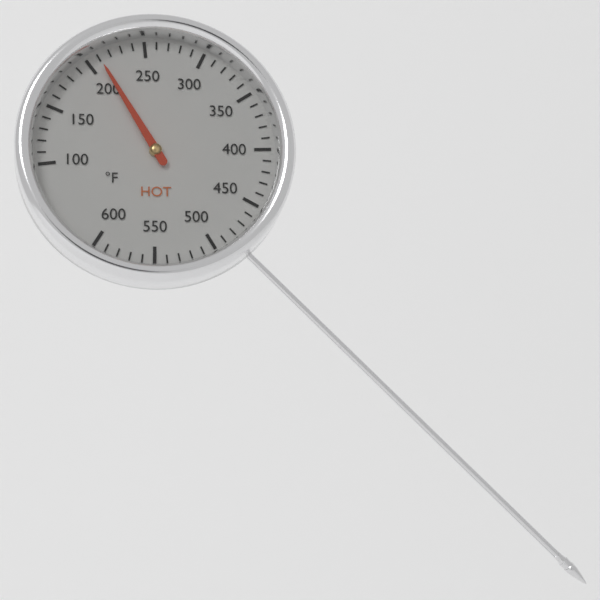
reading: 210 °F
